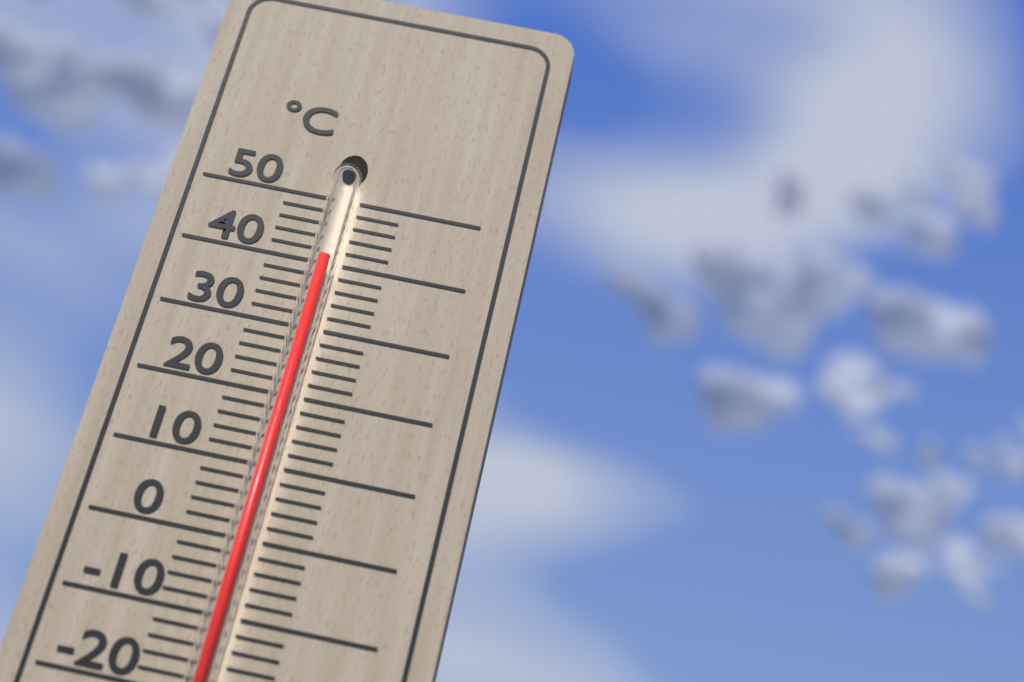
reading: 40 °C
